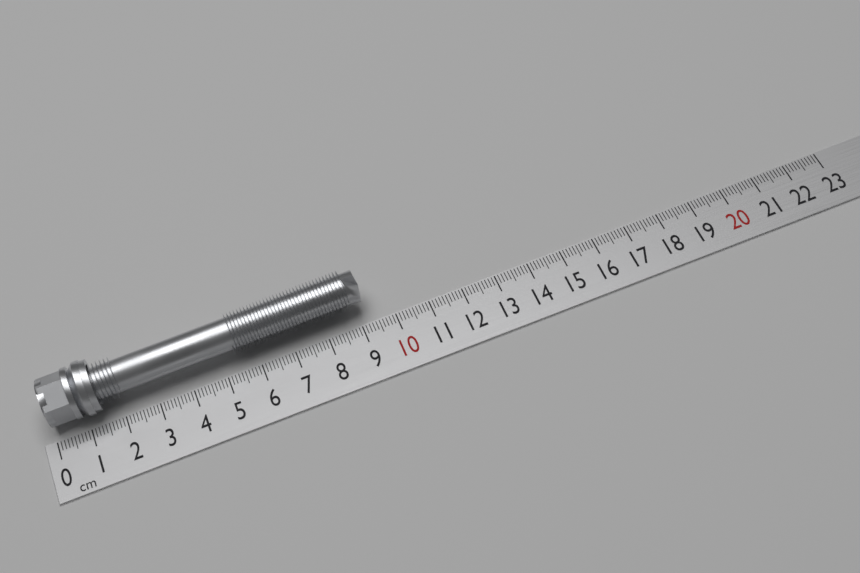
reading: 9.3 cm
